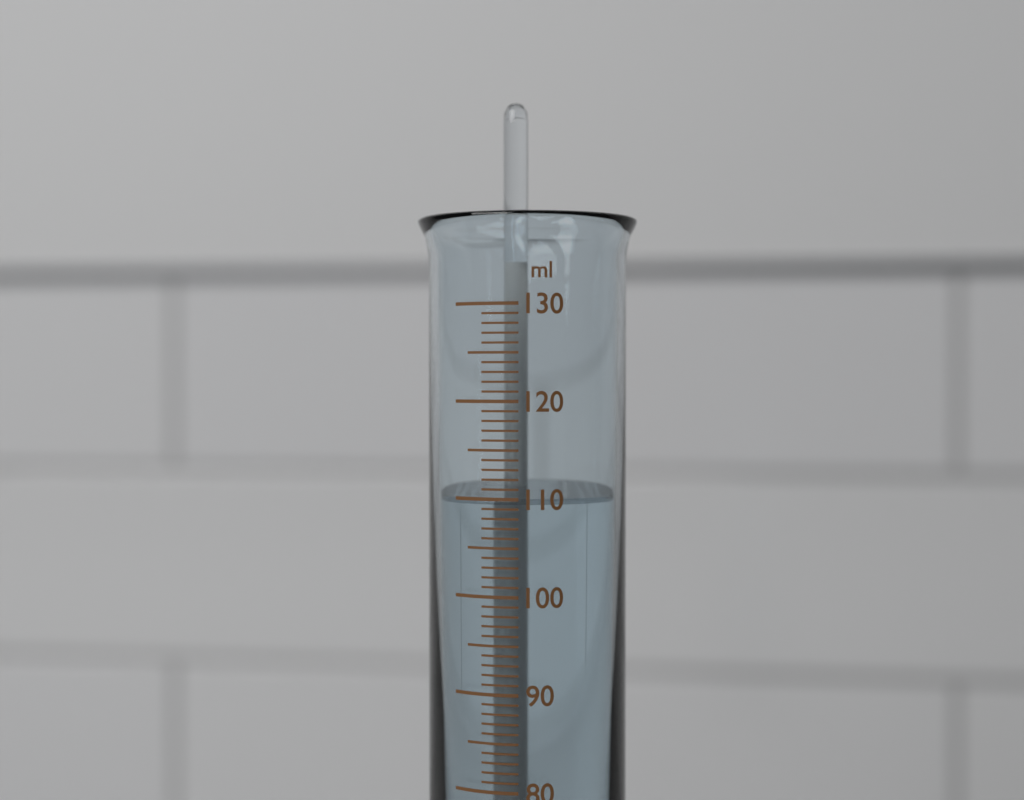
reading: 110 ml
